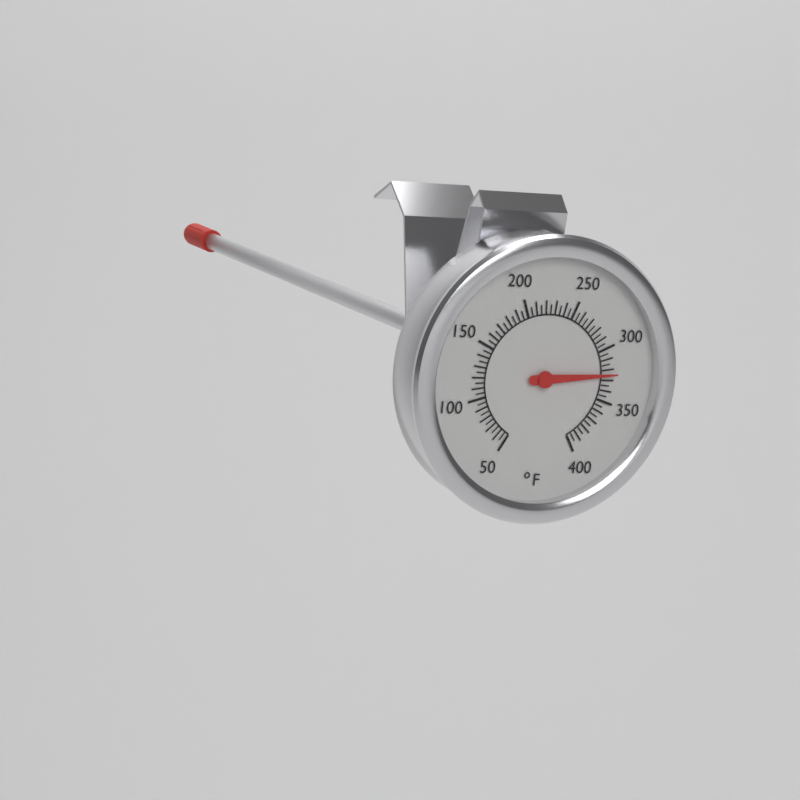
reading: 325 °F
